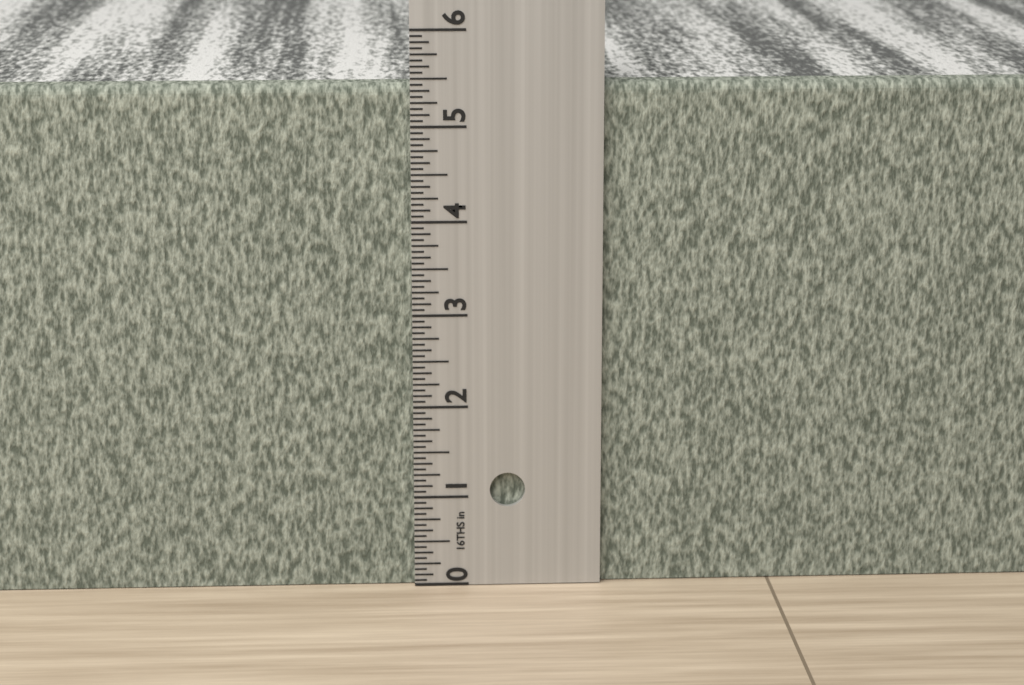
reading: 5.4375 in
